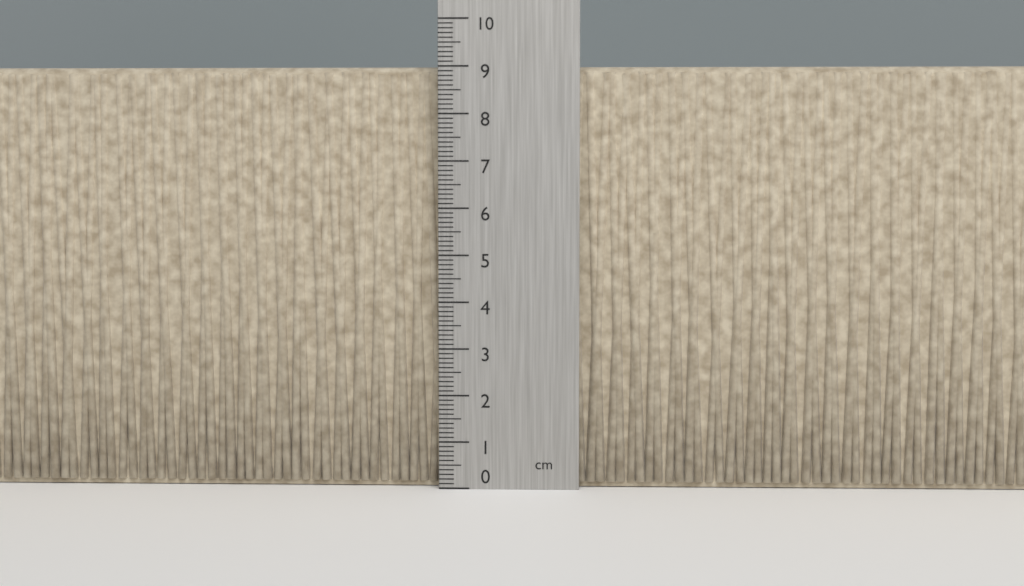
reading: 9.0 cm
